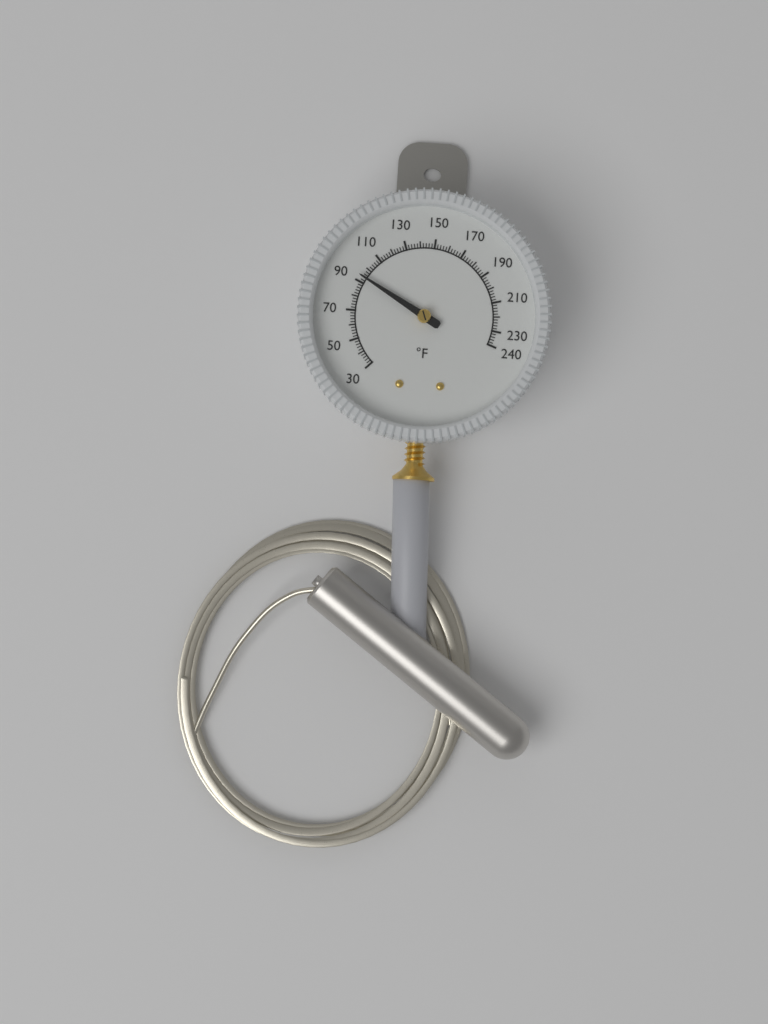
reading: 94 °F
